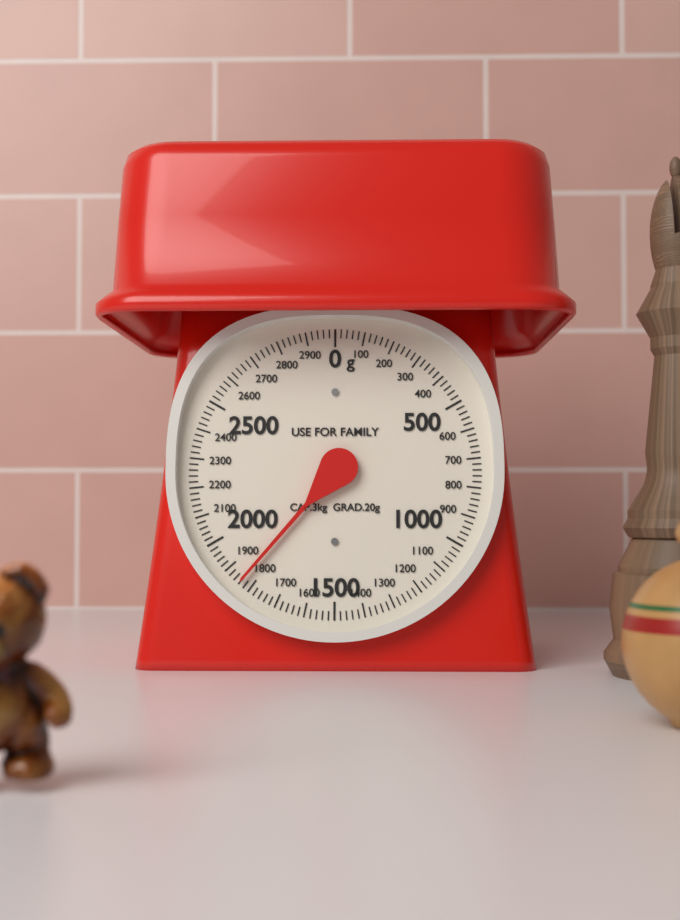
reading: 1840 g
